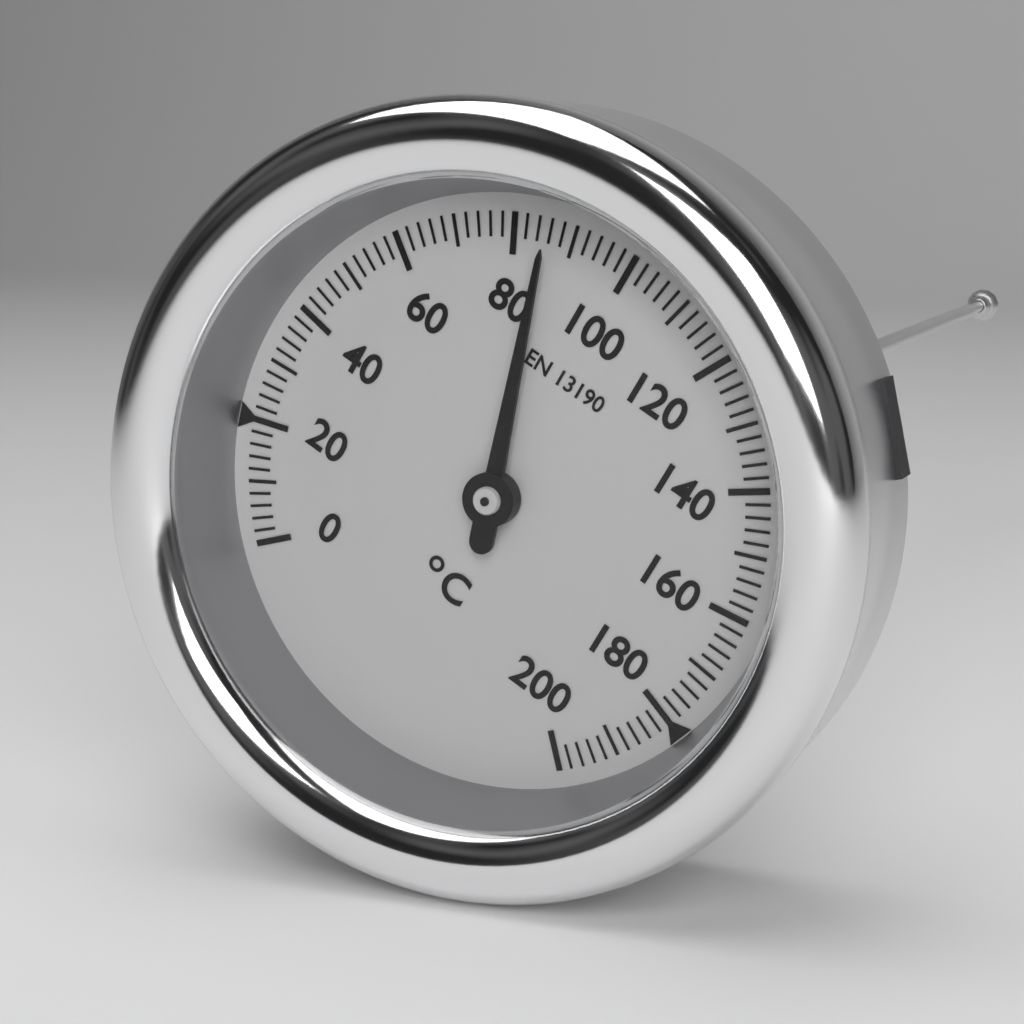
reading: 86 °C
